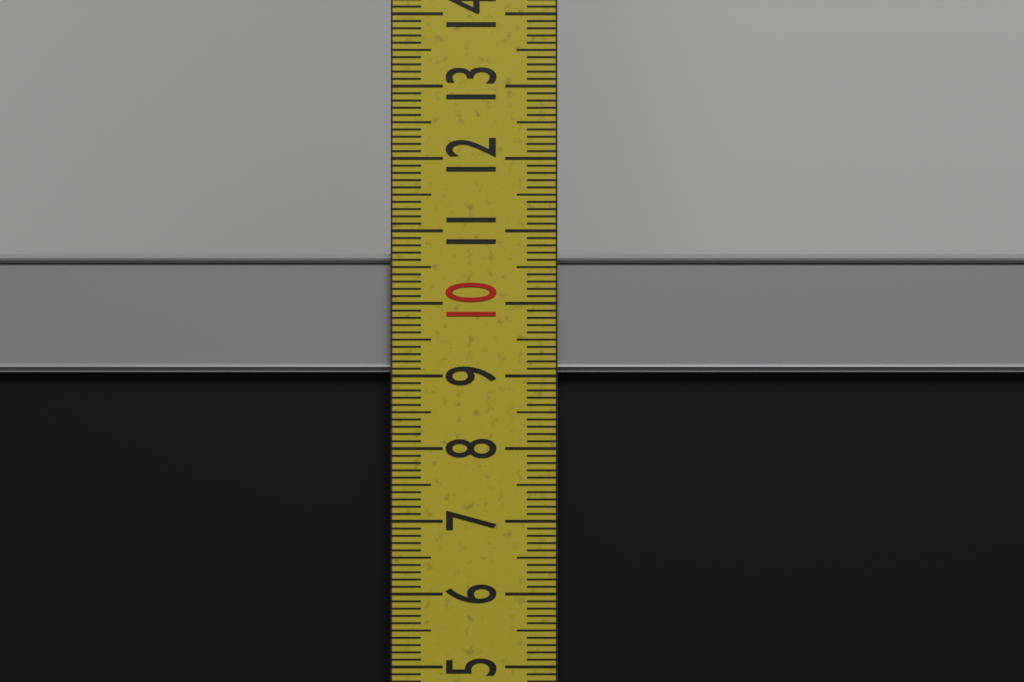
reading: 10.7 cm
